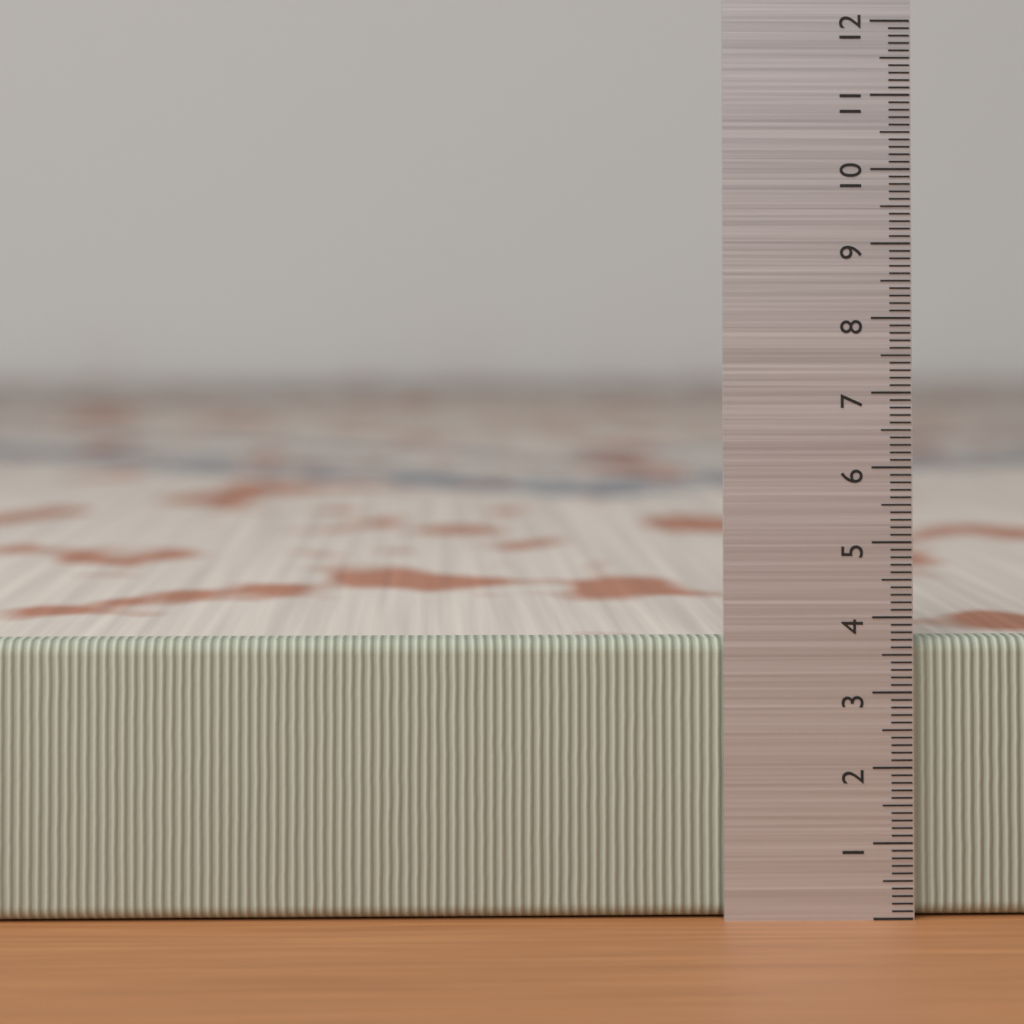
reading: 3.7 (no unit)
